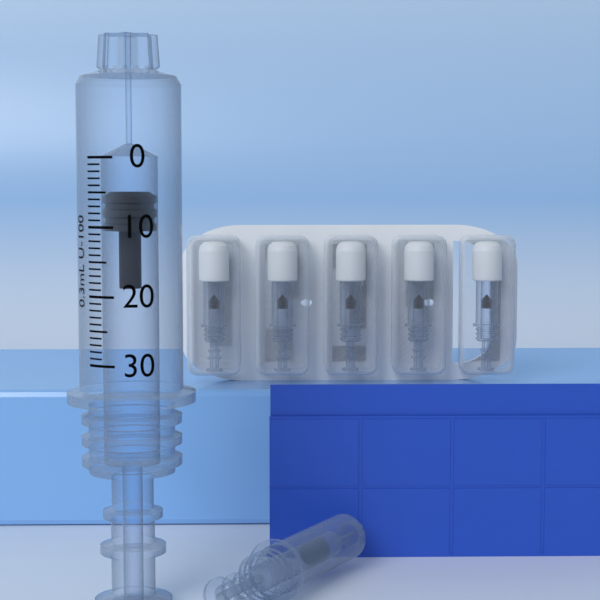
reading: 5 units
